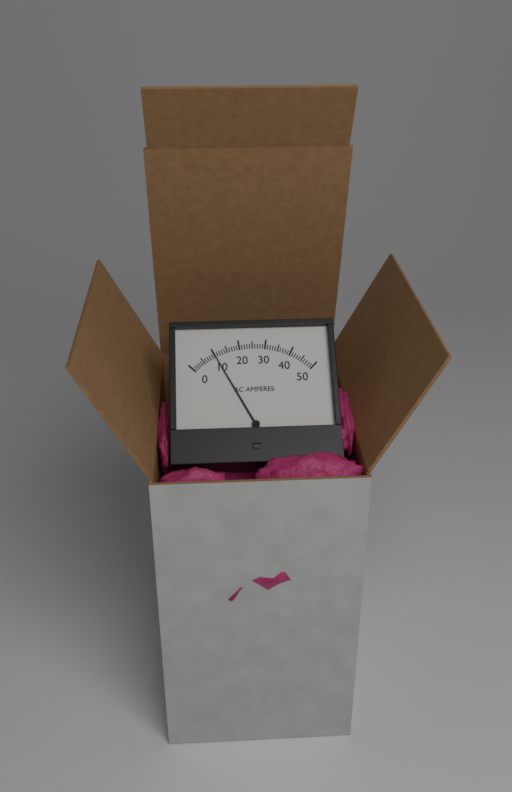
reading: 10 A
